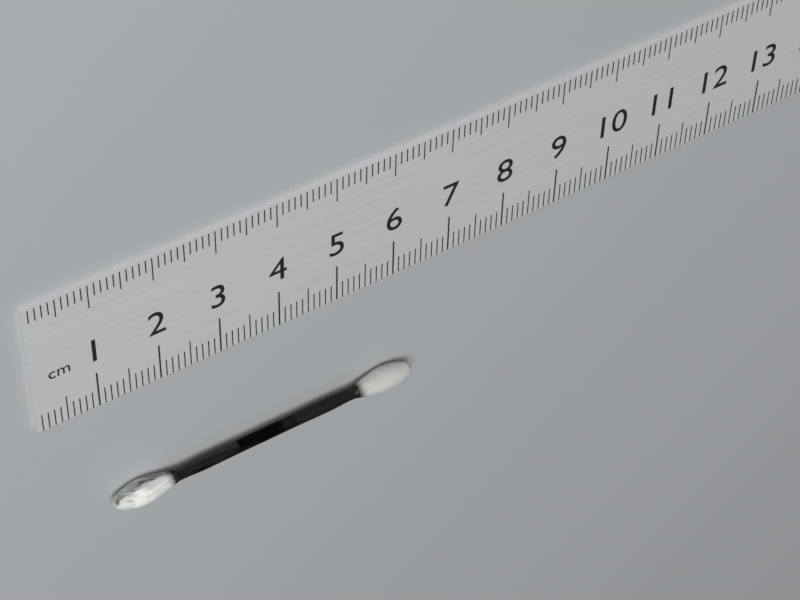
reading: 6.3 cm
